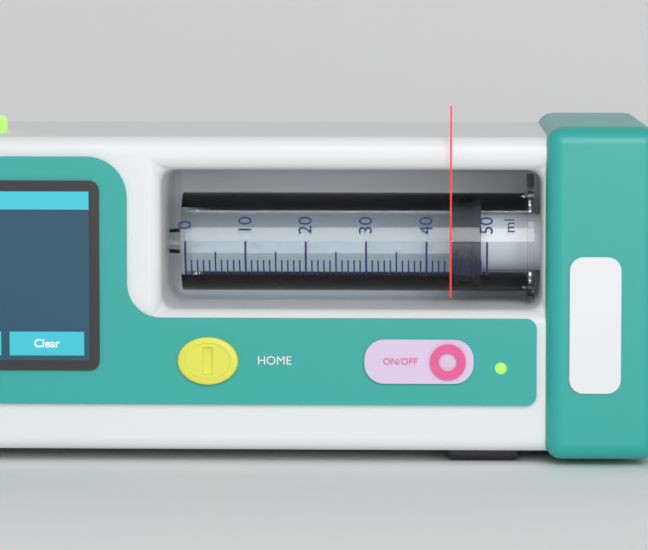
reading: 44 ml
